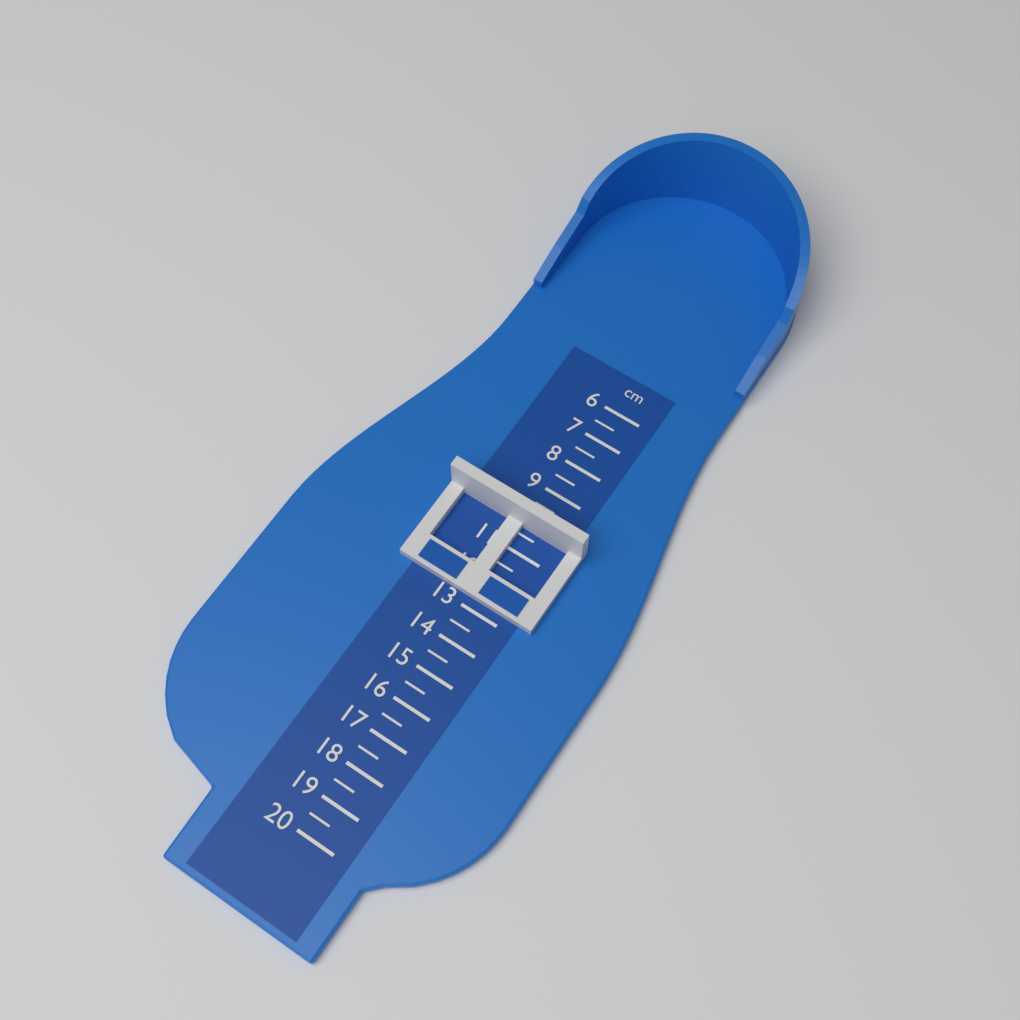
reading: 10.0 cm
